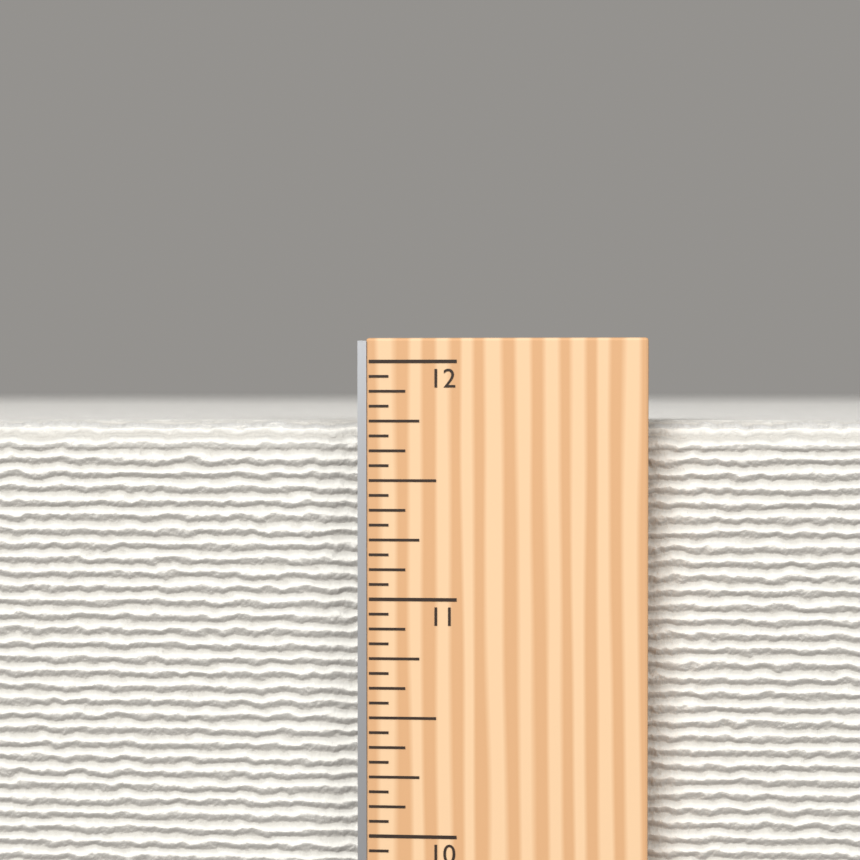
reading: 11.7500 in
